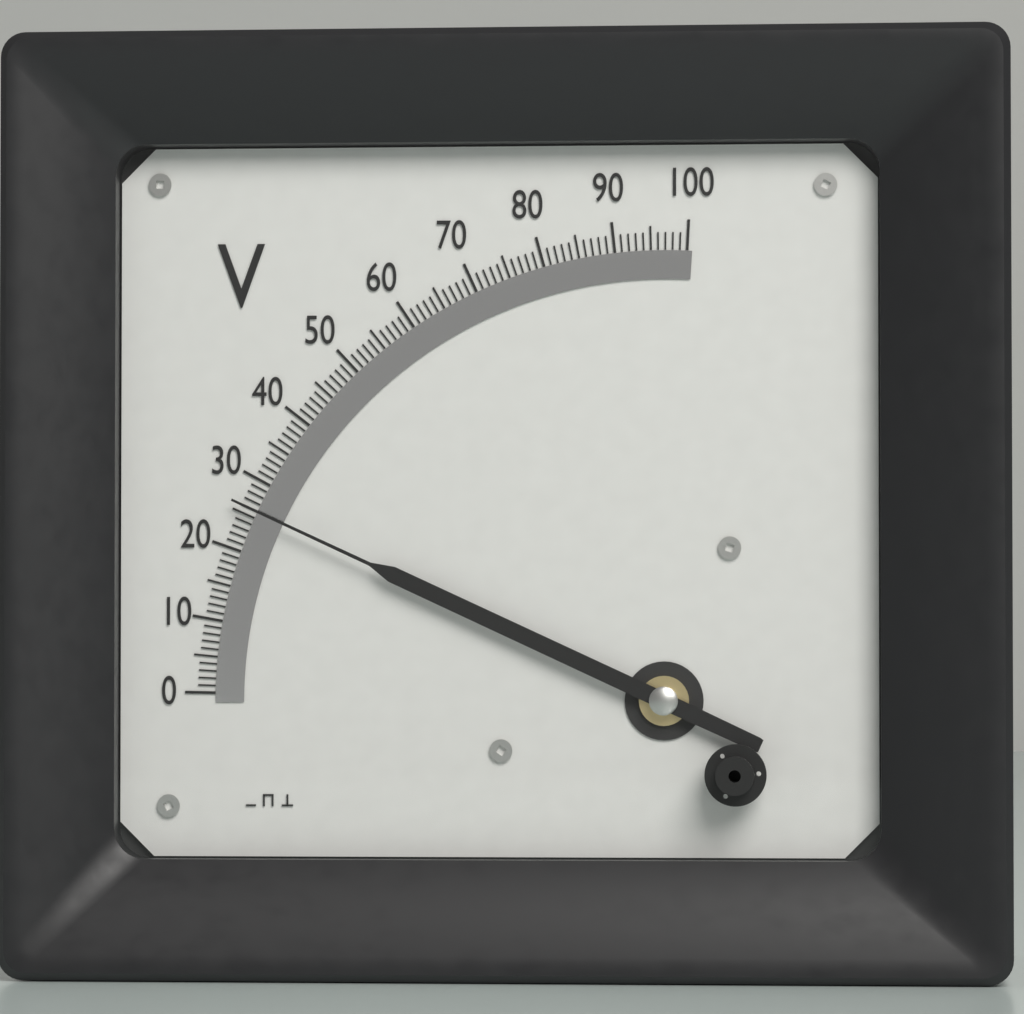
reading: 26 V
